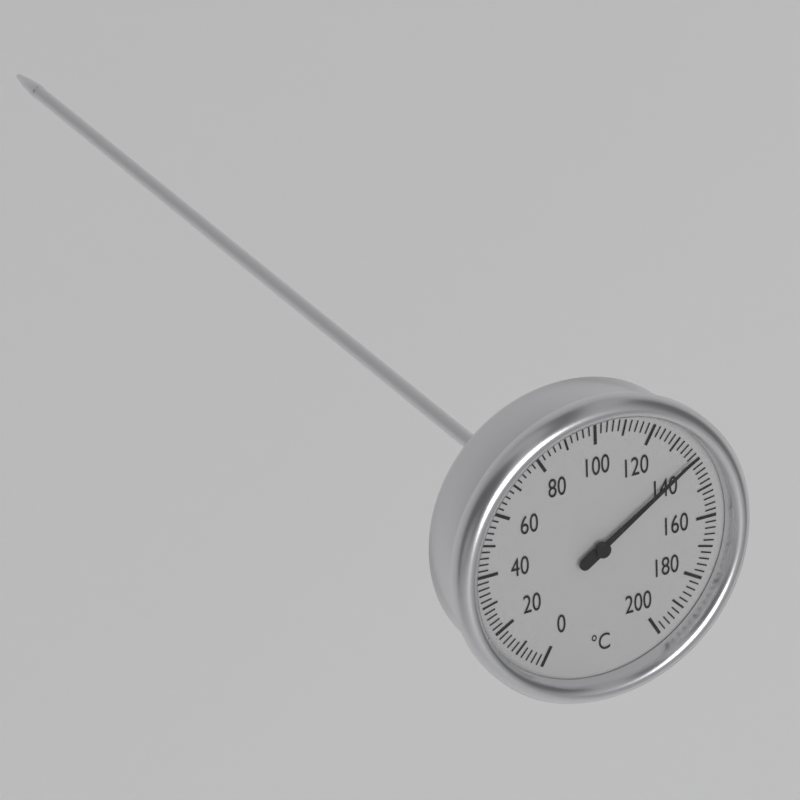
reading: 138 °C
